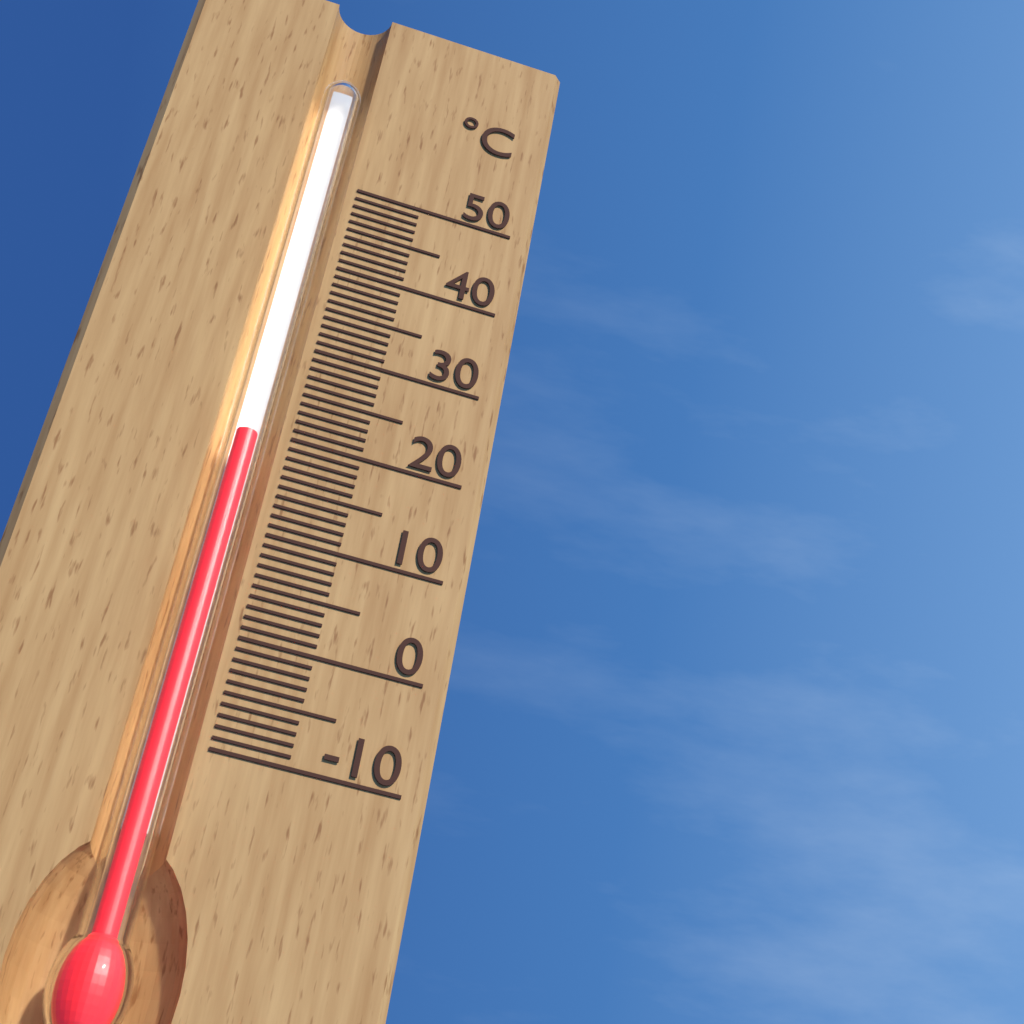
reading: 19 °C
